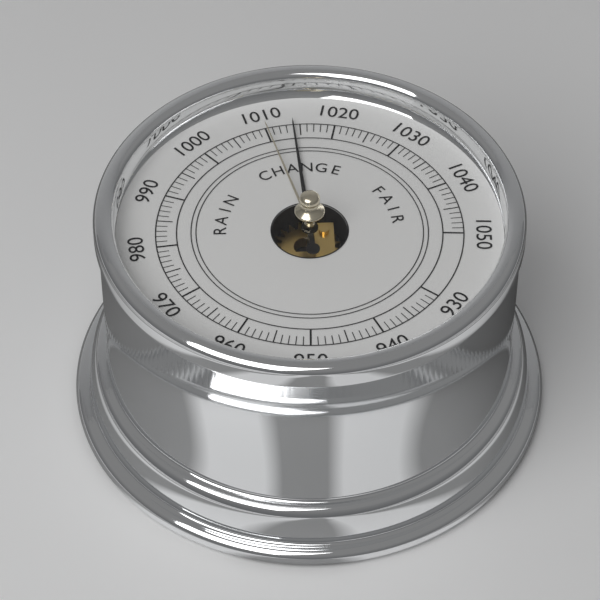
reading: 1014 (no unit)
